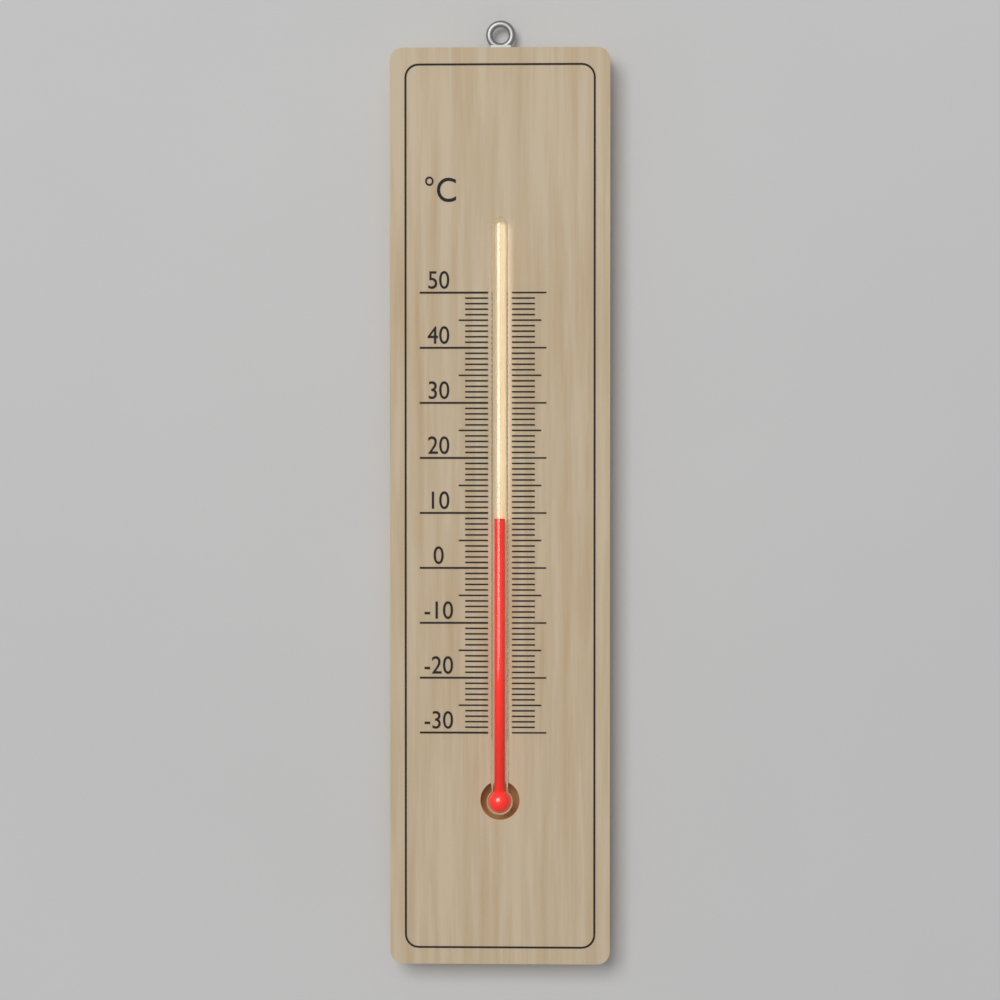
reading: 9 °C
